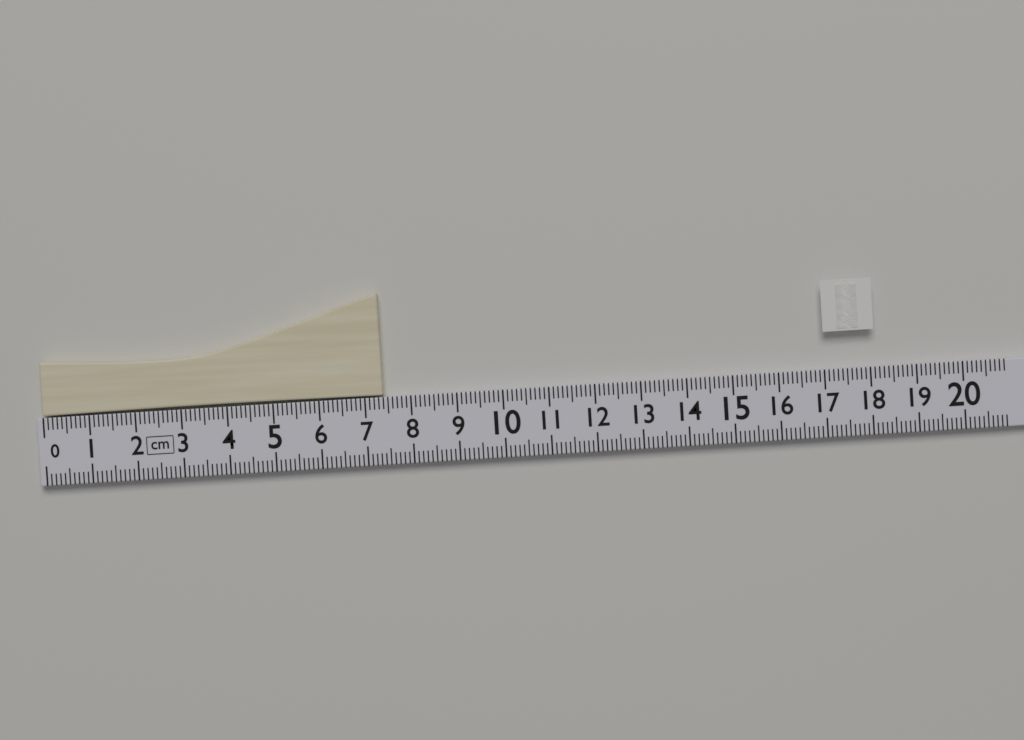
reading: 7.4 cm
